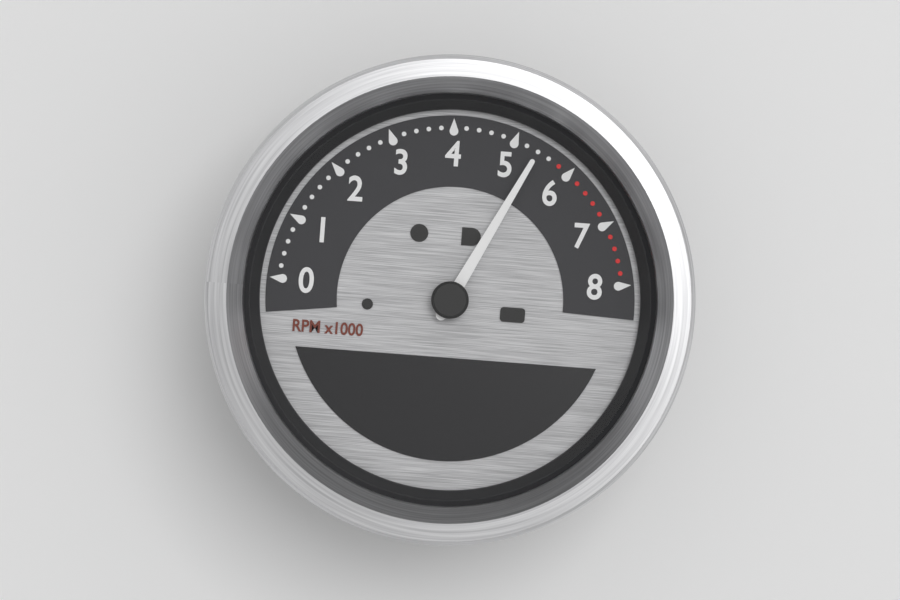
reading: 5400 RPM
